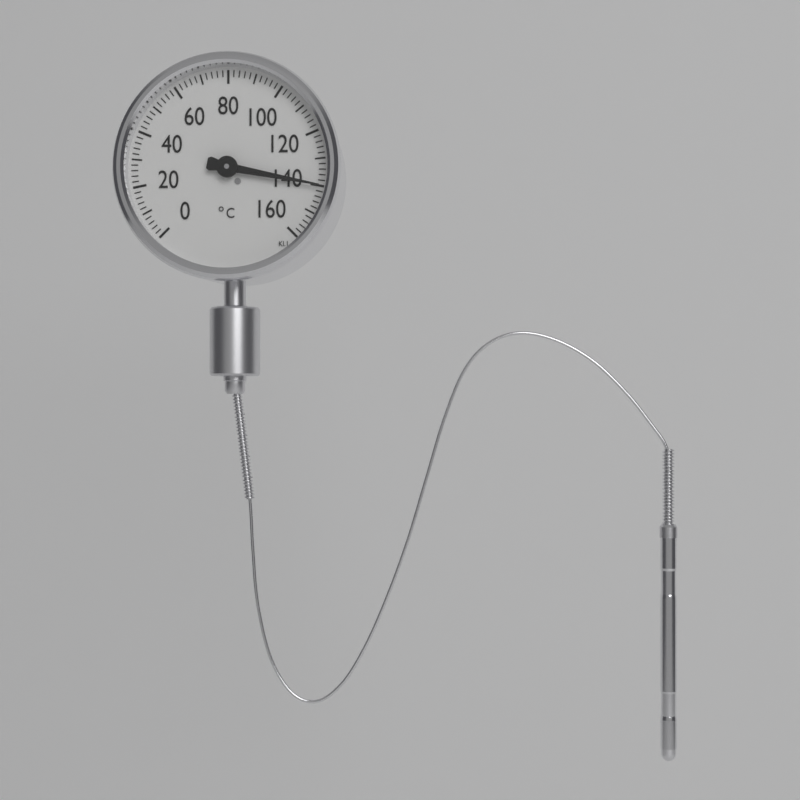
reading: 140 °C
